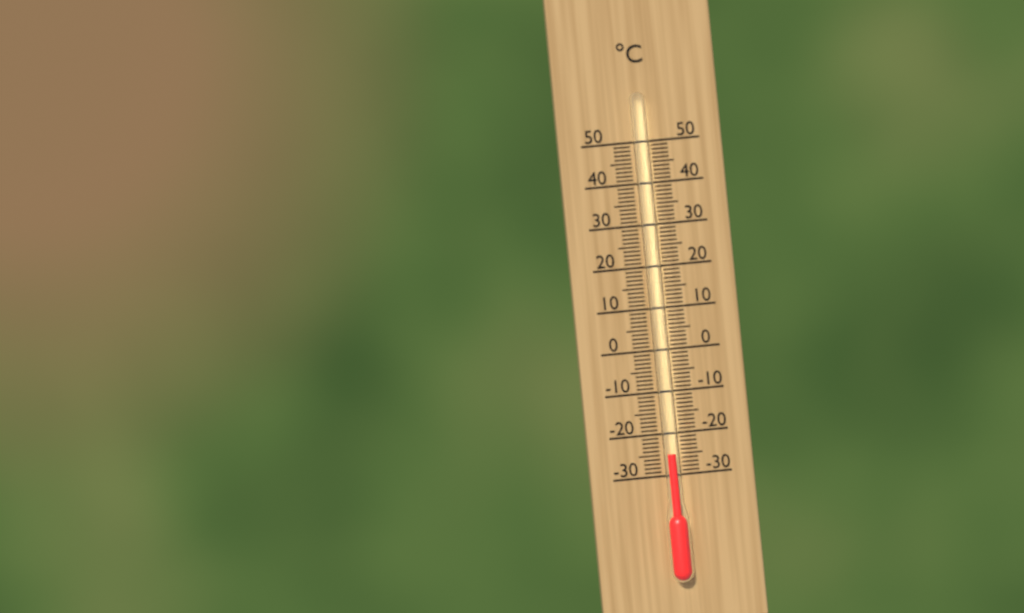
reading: -25 °C
